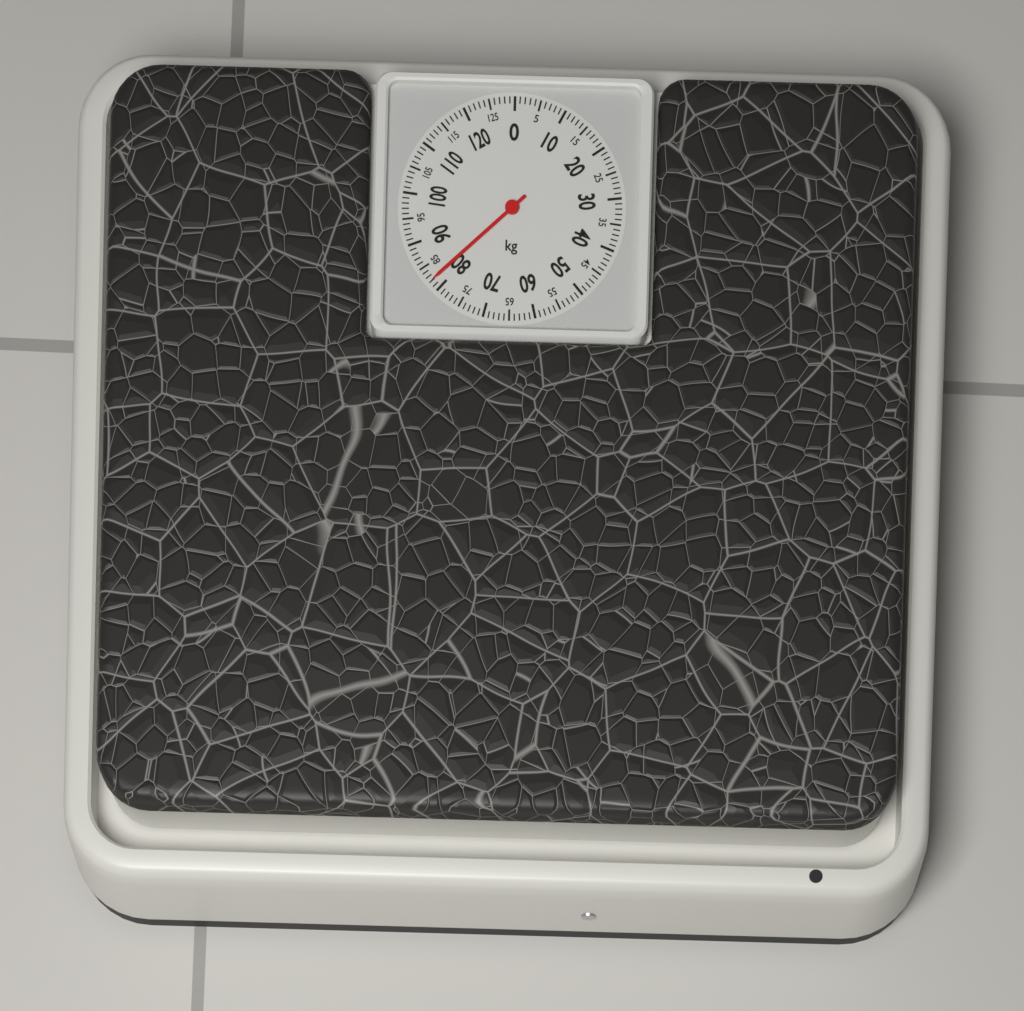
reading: 82 kg
